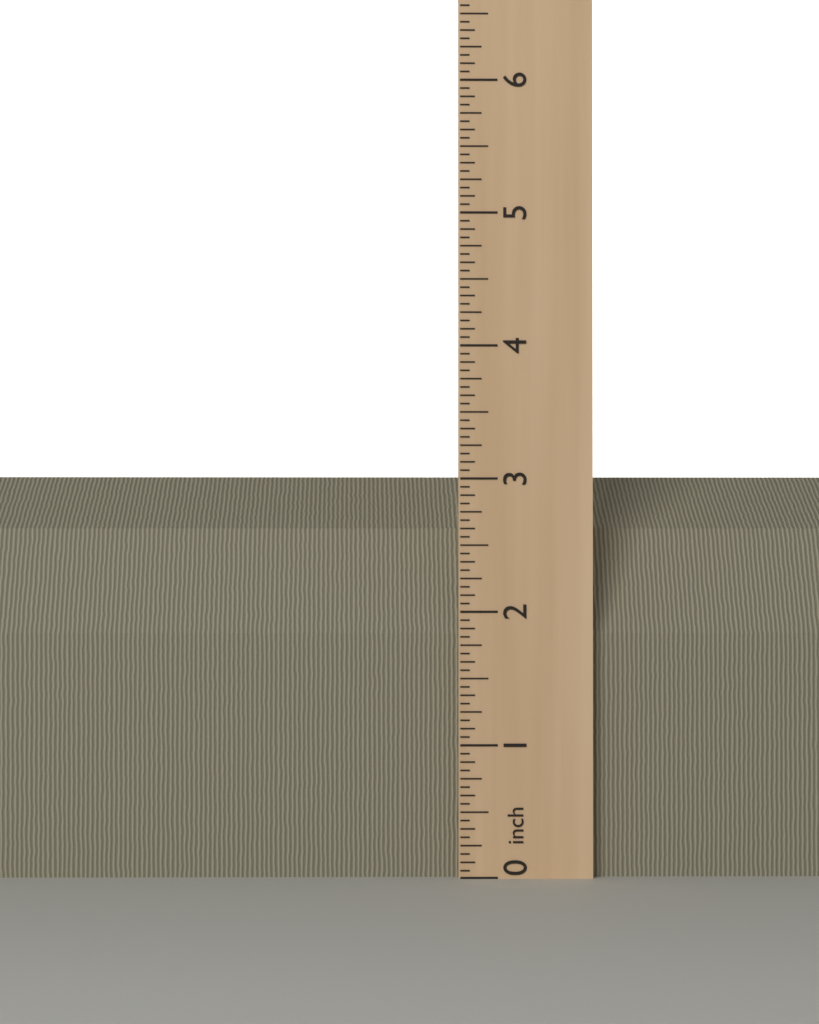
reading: 3.0625 inch
